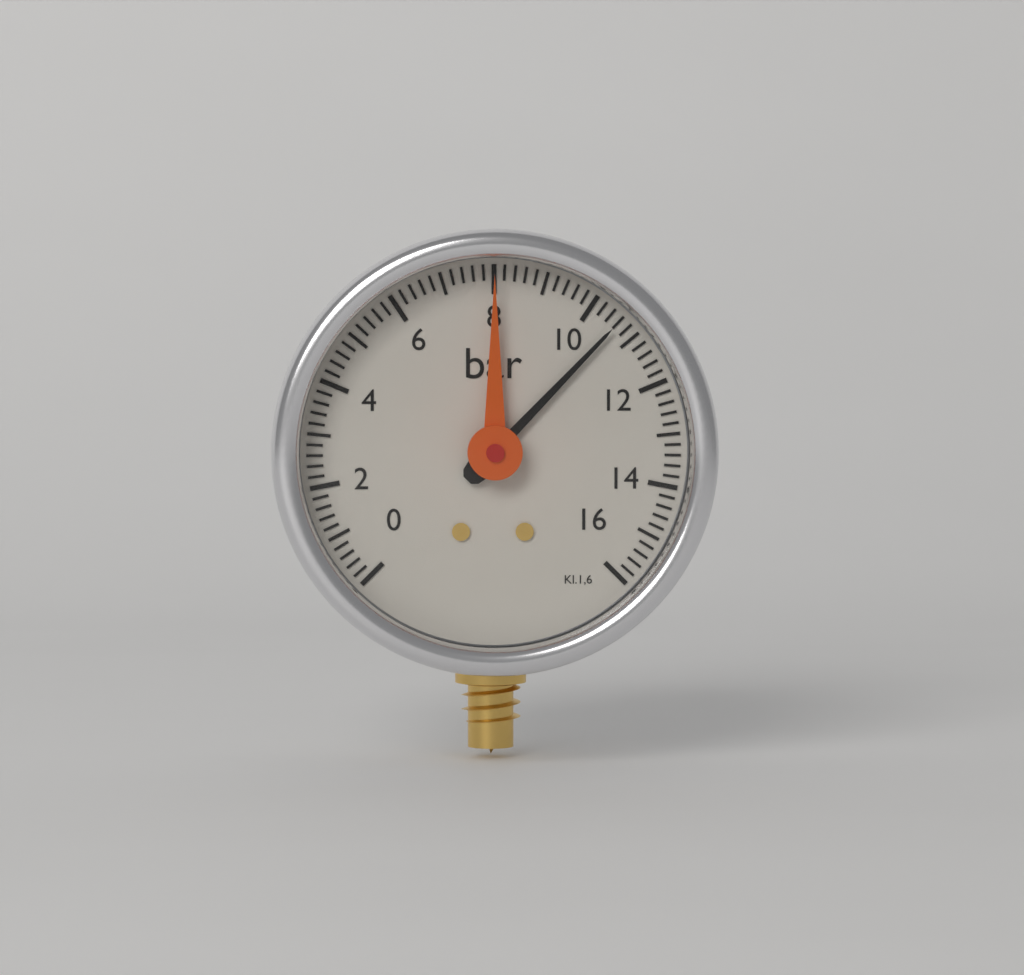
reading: 10.6 bar
